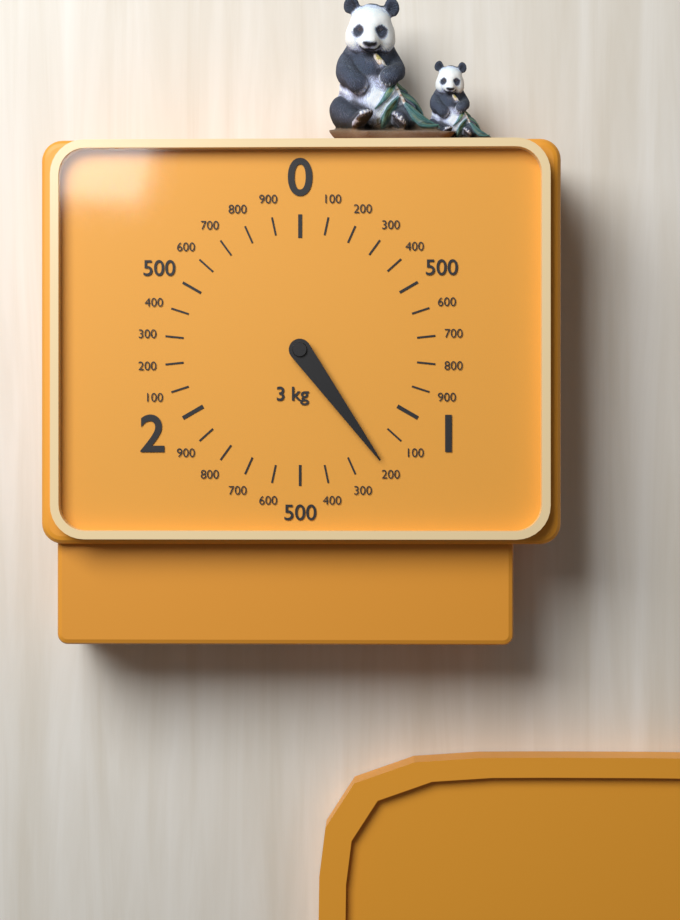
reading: 1.2 kg
